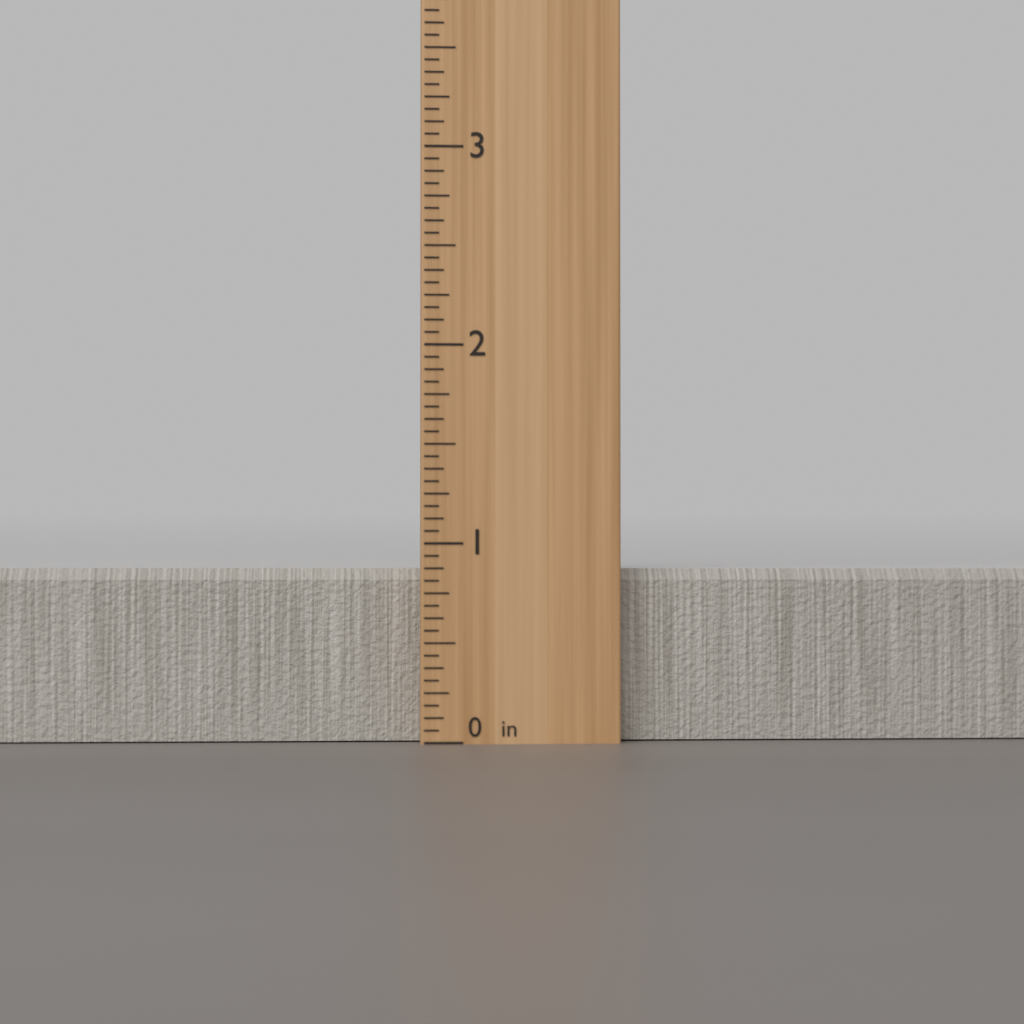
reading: 0.8750 in
